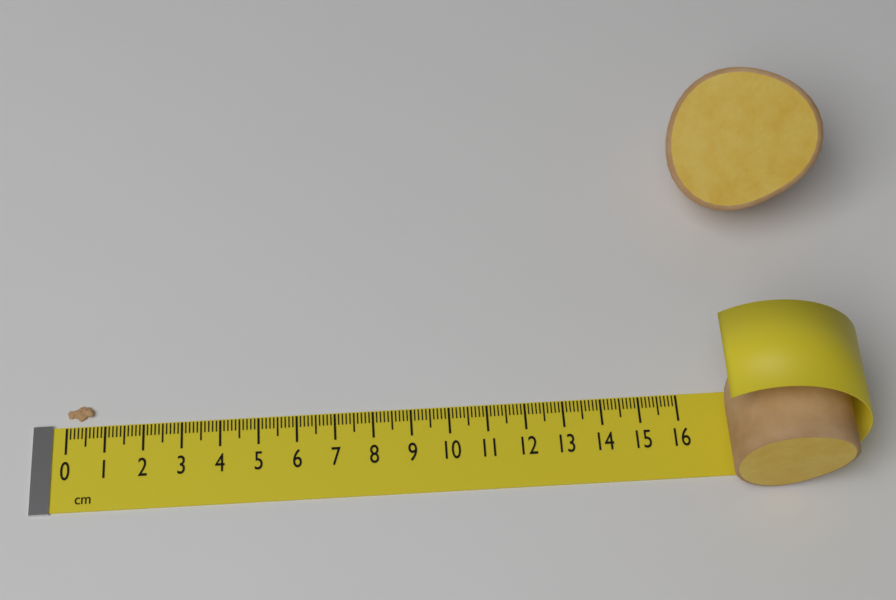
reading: 0.7 cm
